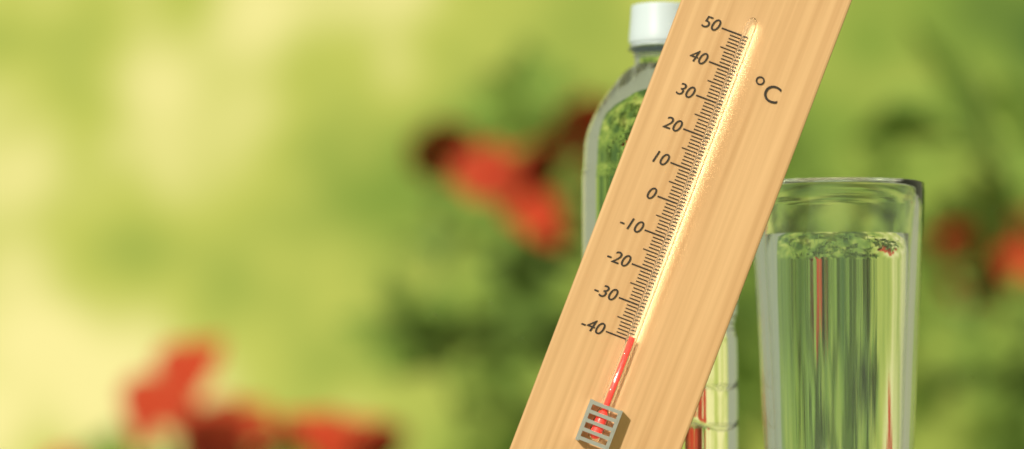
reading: -39 °C
